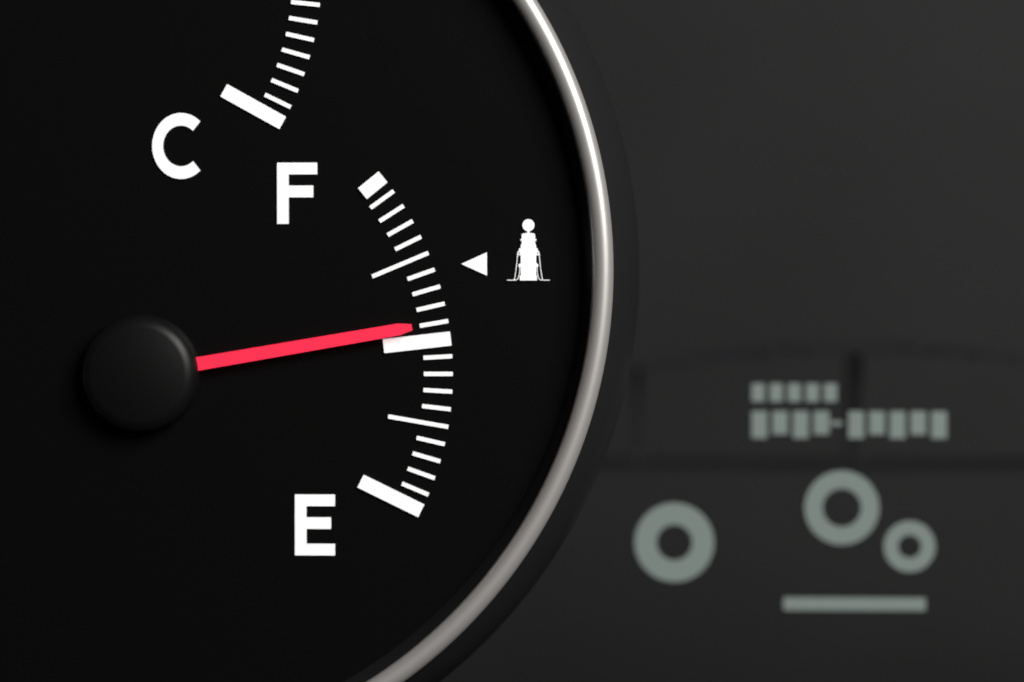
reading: 0.55 (no unit)
